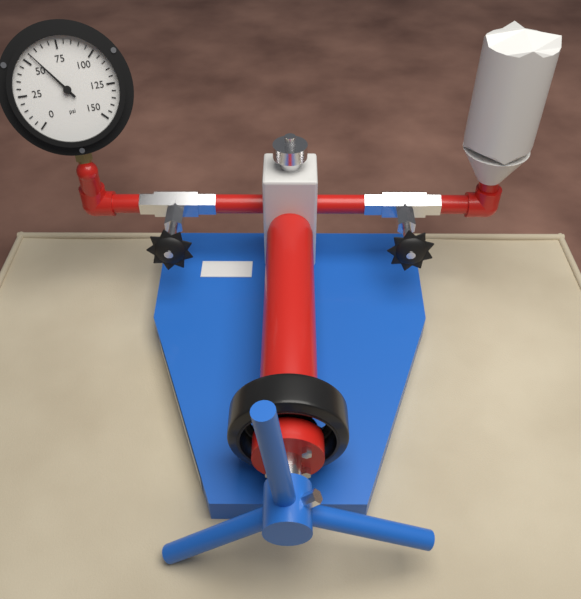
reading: 55 psi
